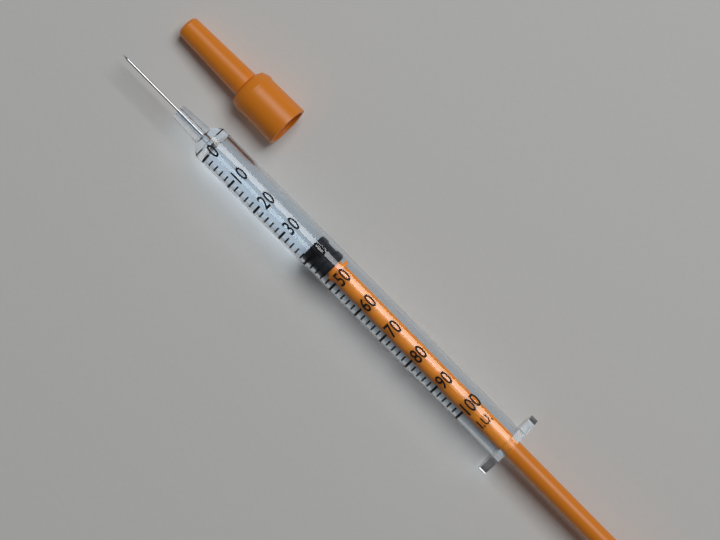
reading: 38 I.U.
